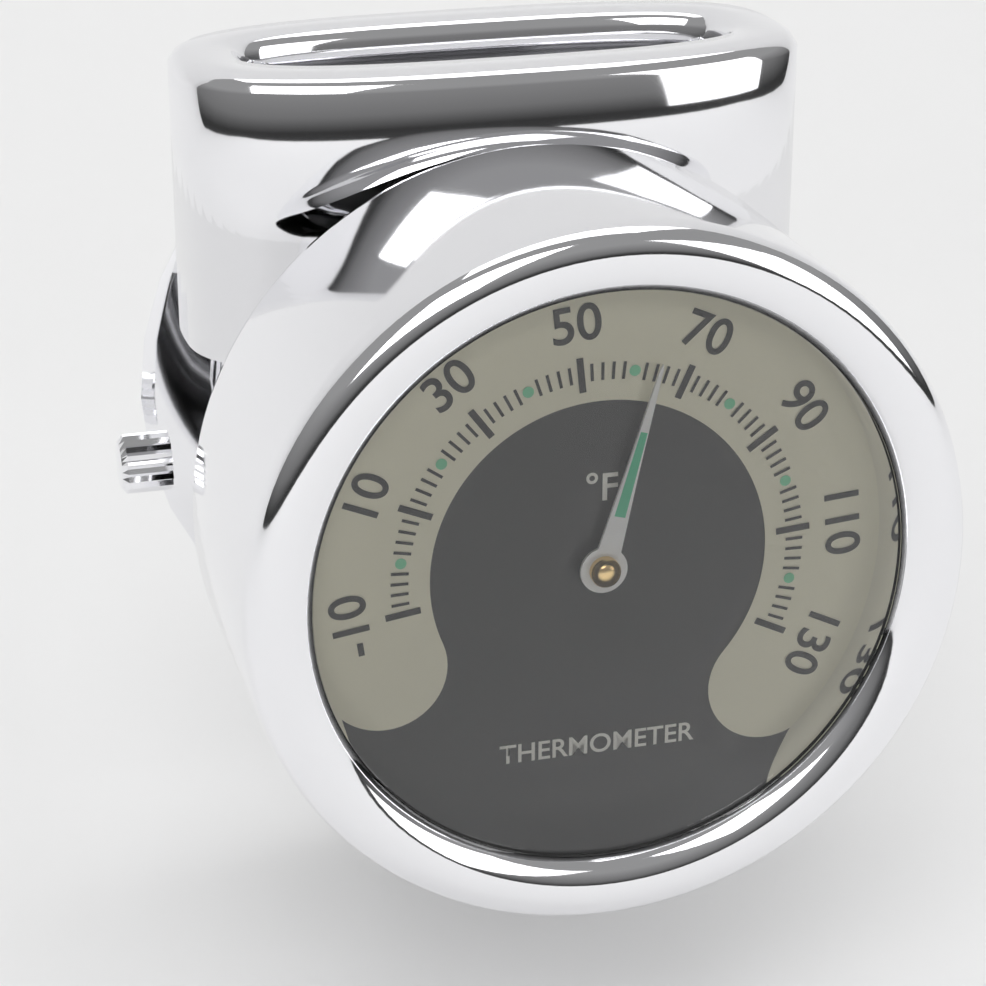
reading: 64 °F
